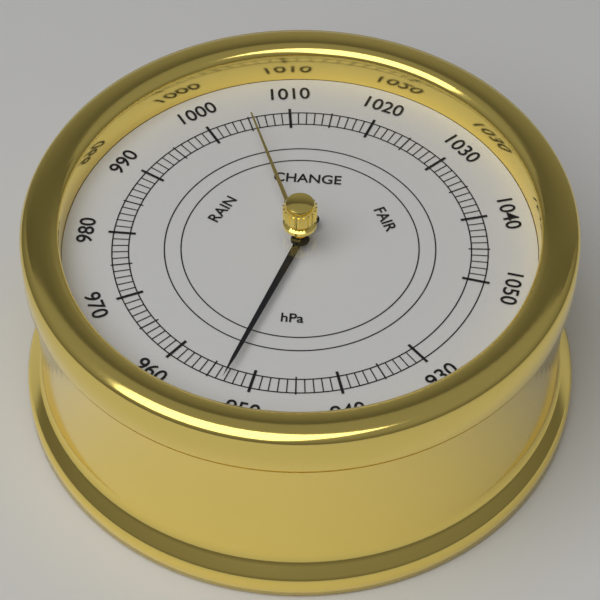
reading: 953 hPa
